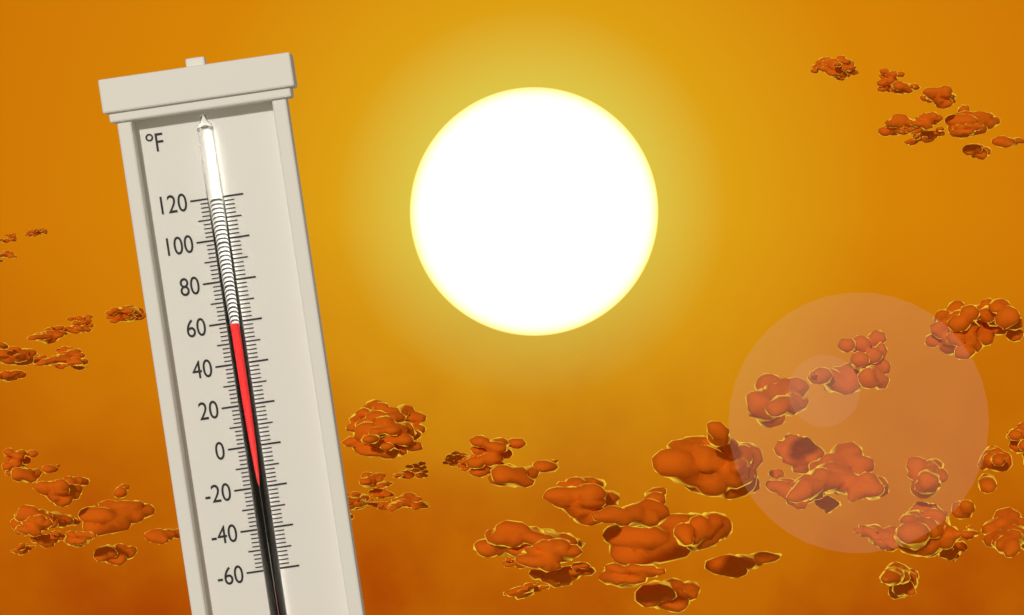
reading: 60 °F
